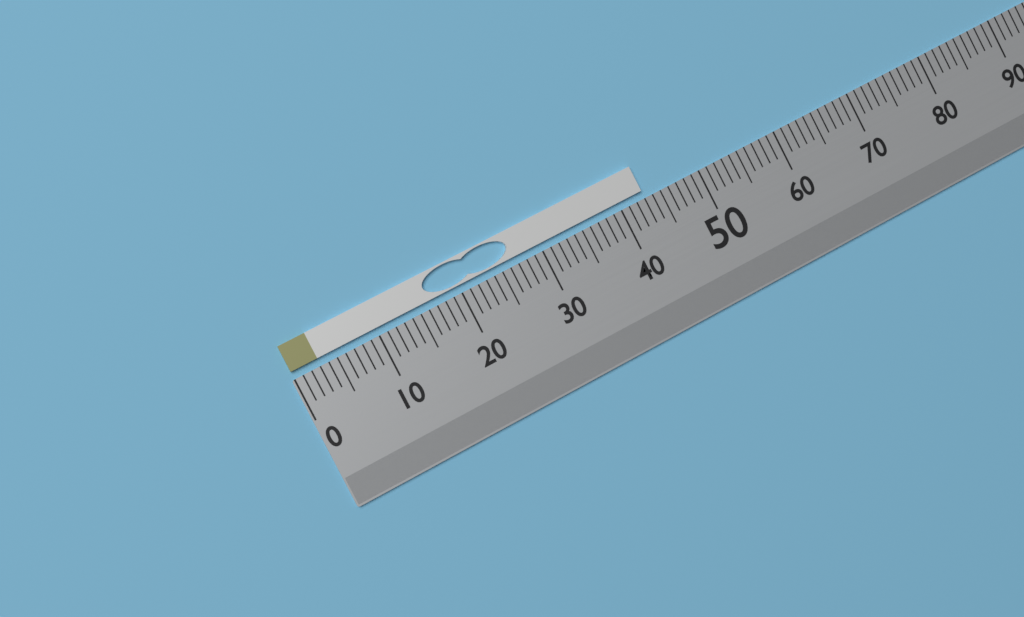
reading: 43 (no unit)
